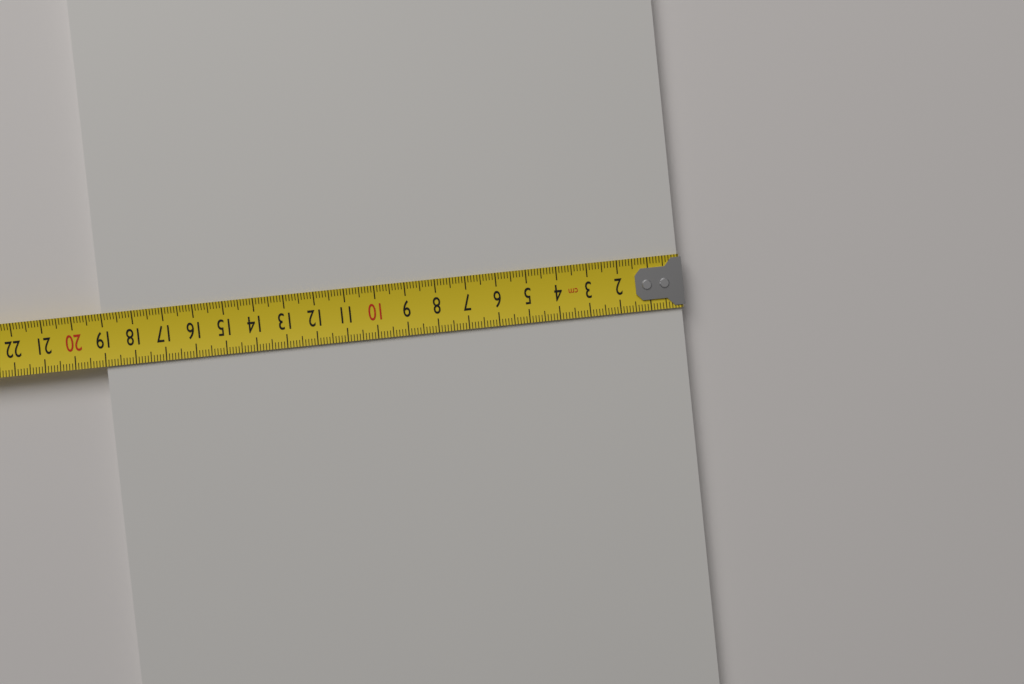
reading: 19.0 cm
